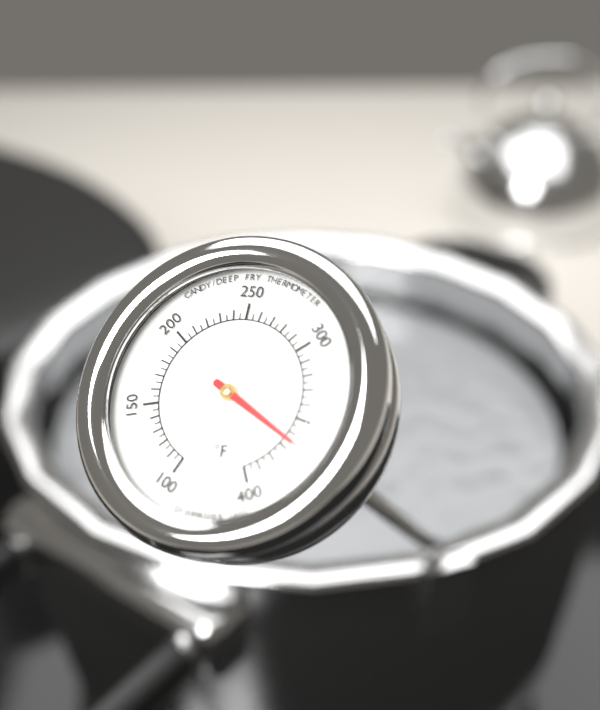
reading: 365 °F
